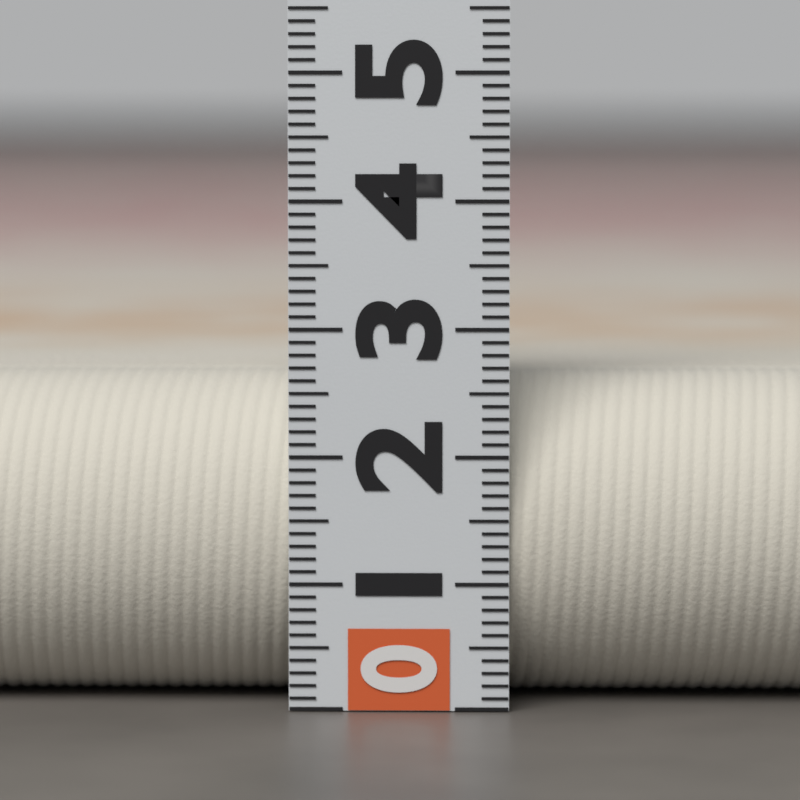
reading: 2.6 (no unit)
